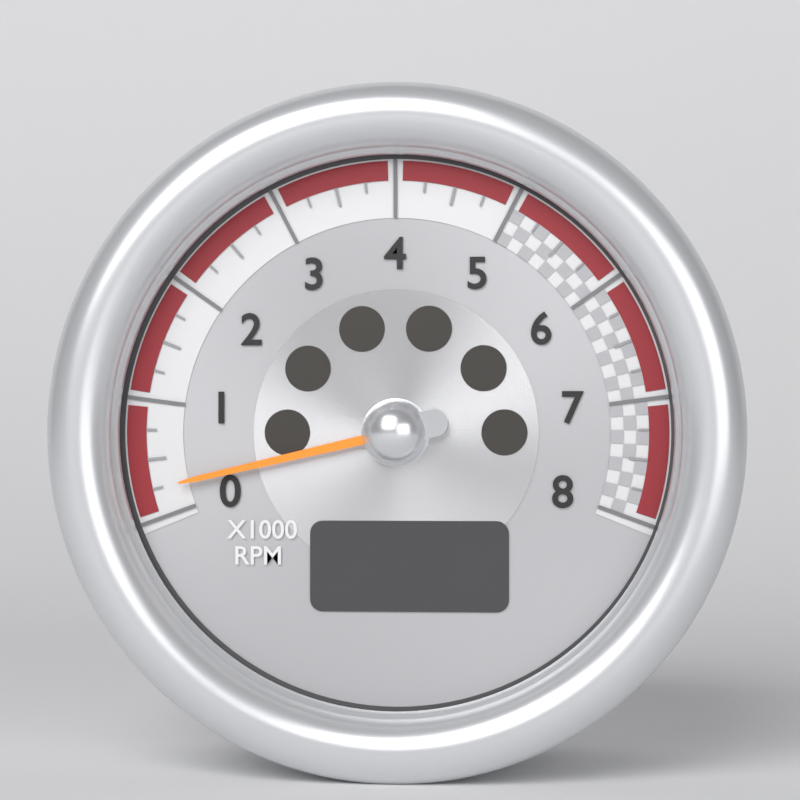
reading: 0.25 x1000 RPM
